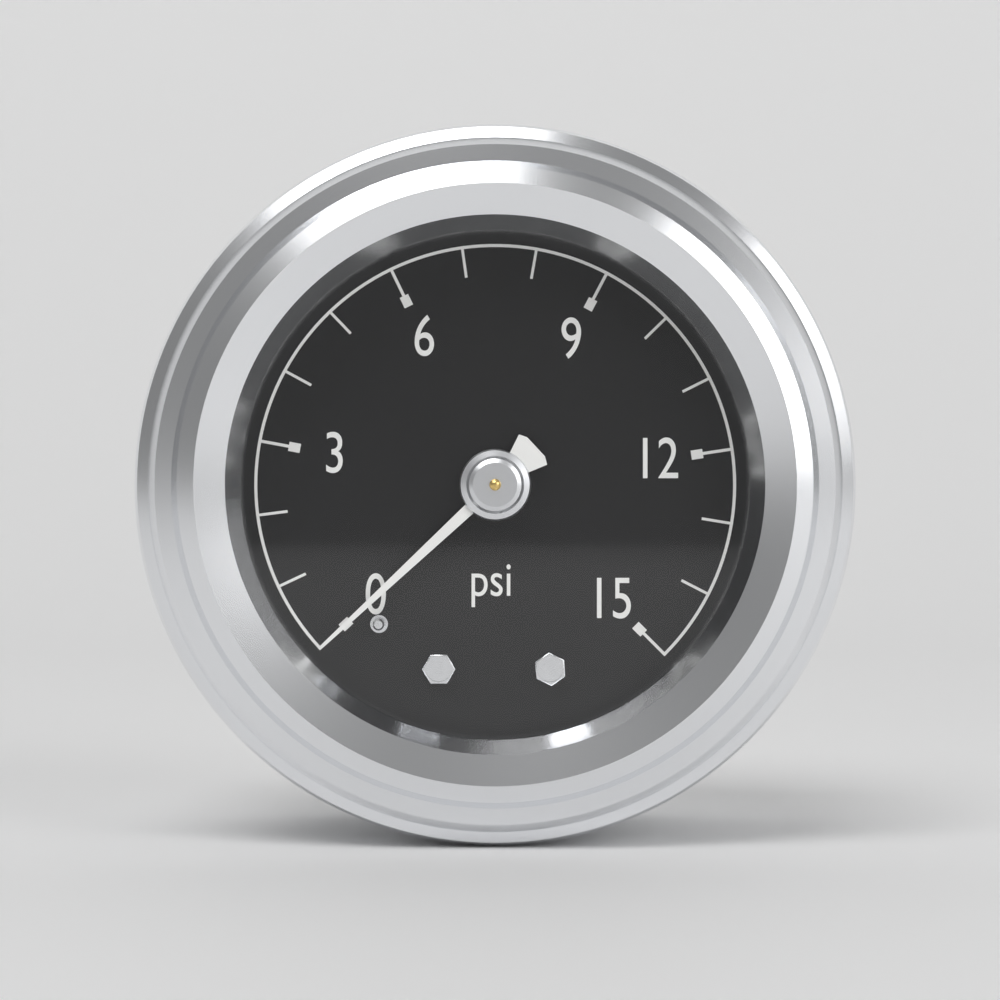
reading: 0 psi
